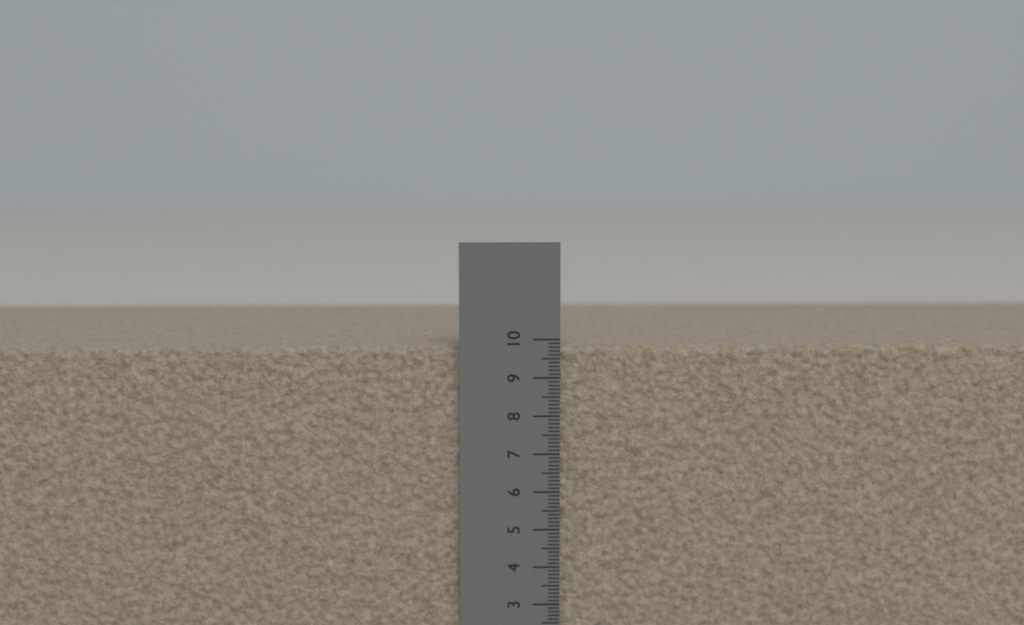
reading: 9.8 cm
